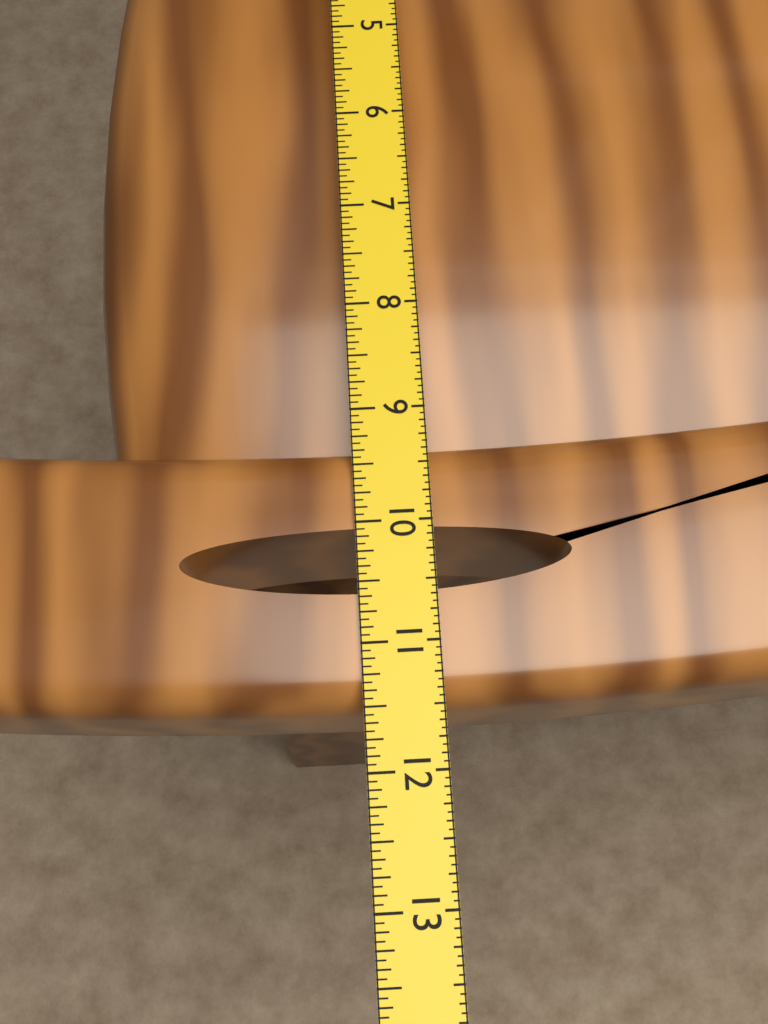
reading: 11.5000 in
